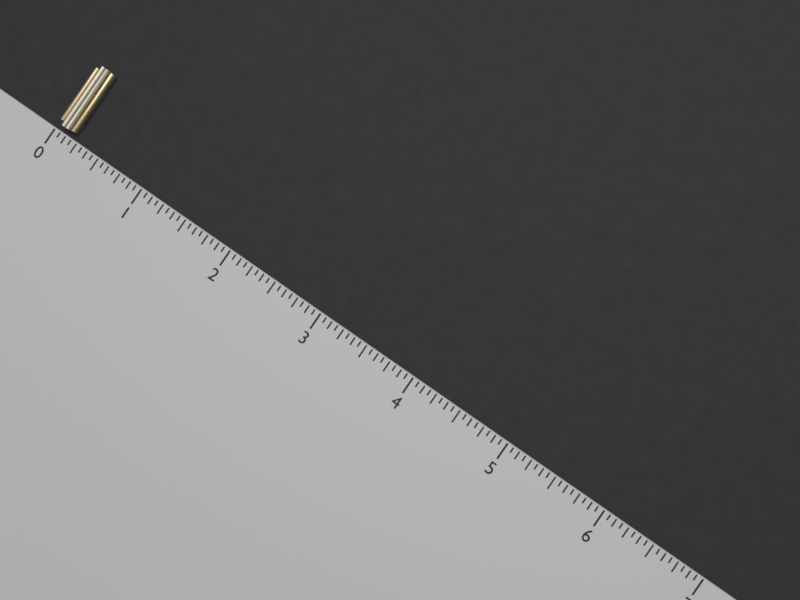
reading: 0.1875 (no unit)
